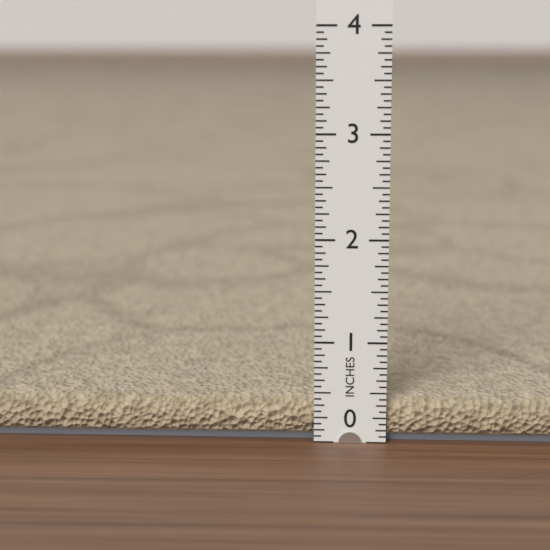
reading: 0.4375 in
